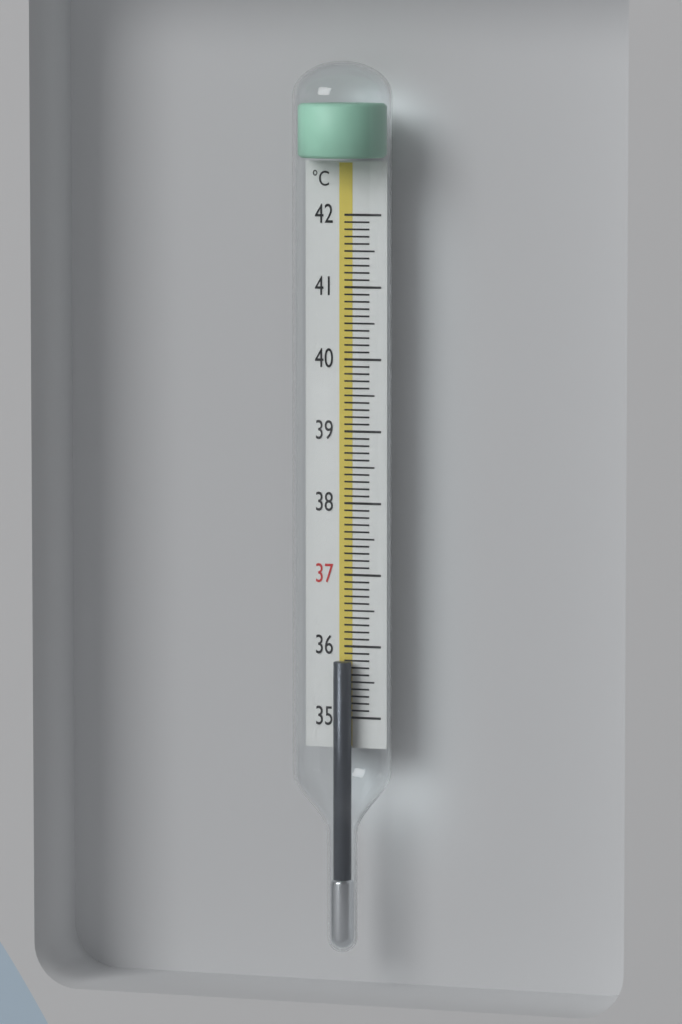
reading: 35.8 °C
